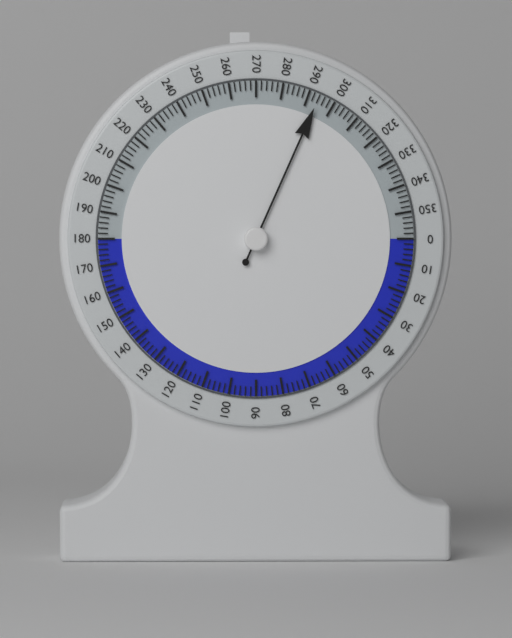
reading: 294 (no unit)
